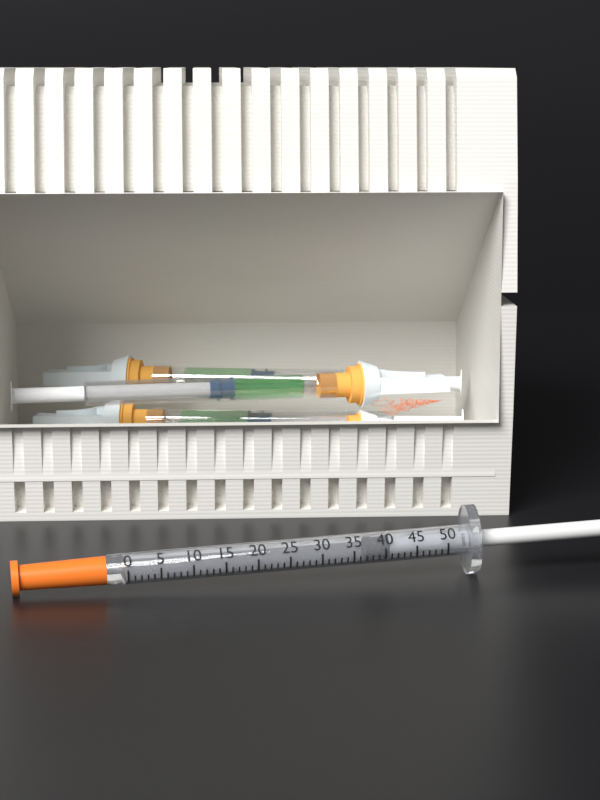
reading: 37 units
